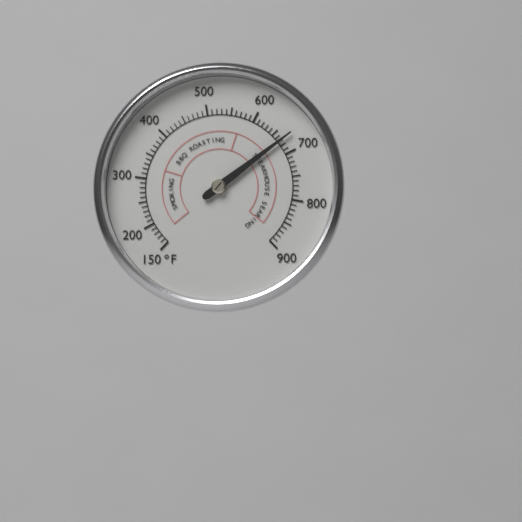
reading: 670 °F
